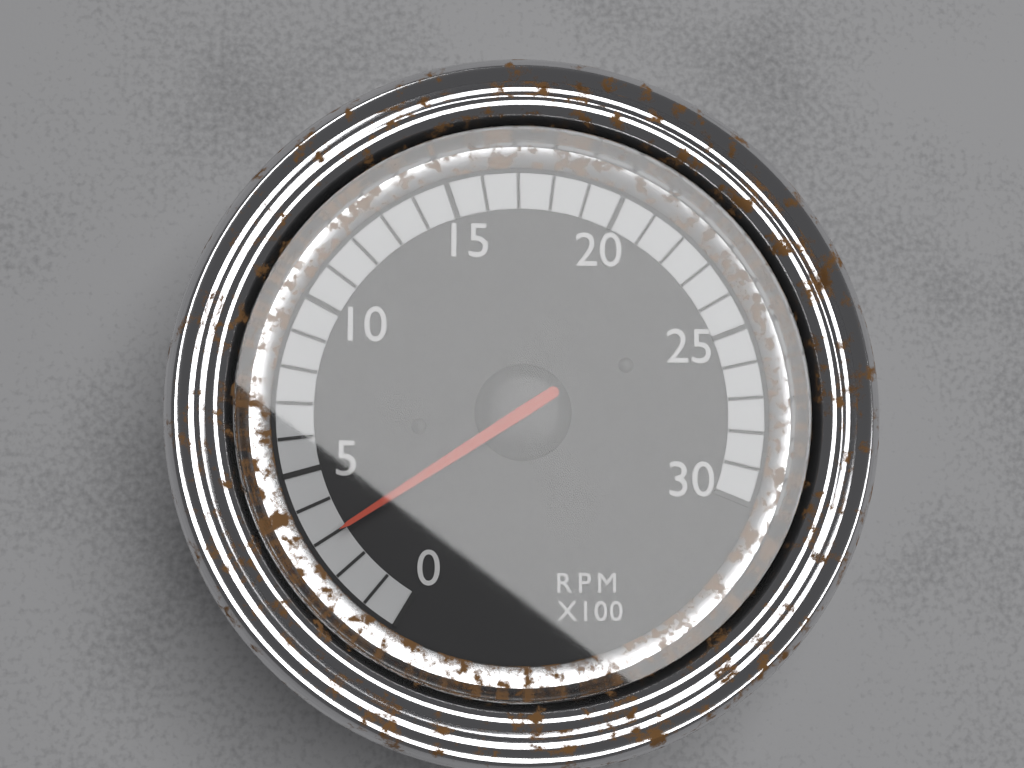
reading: 3 RPM x100
